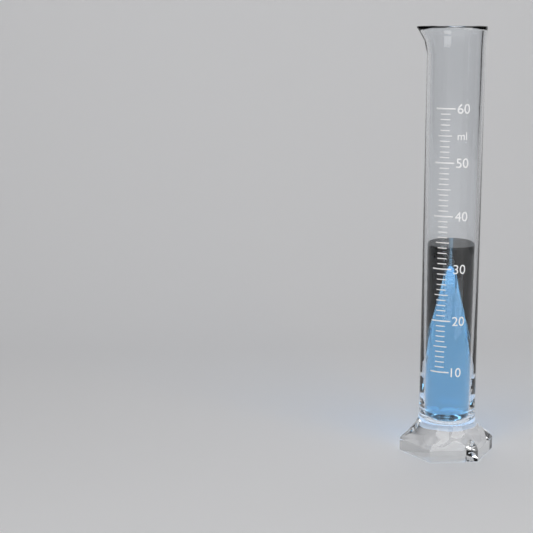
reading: 34 ml
